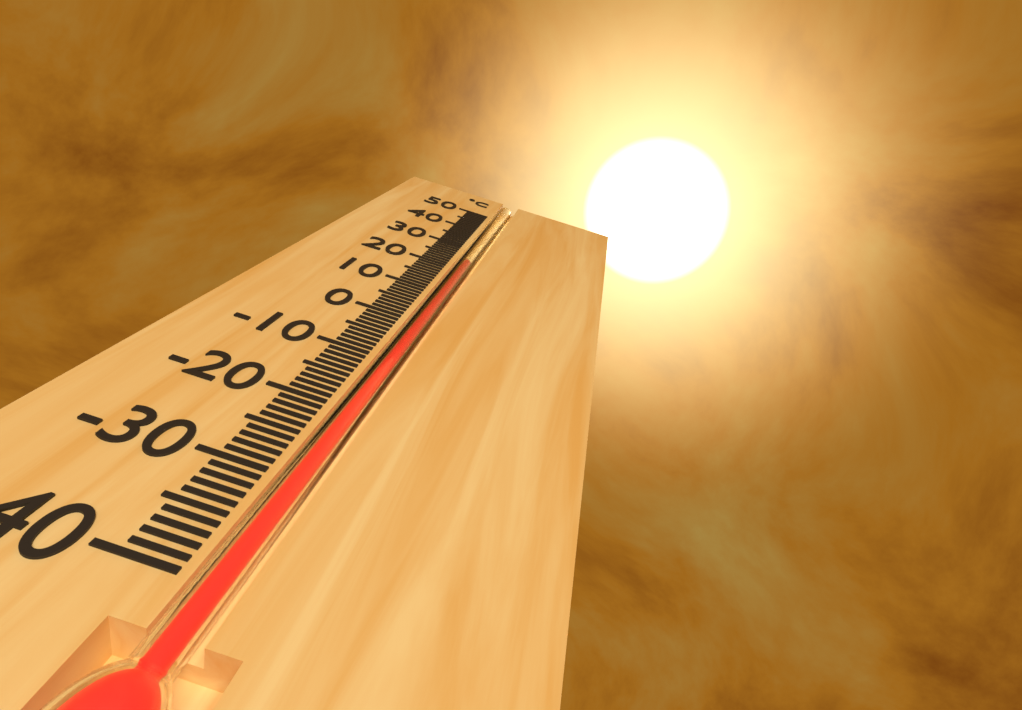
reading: 23 °C
